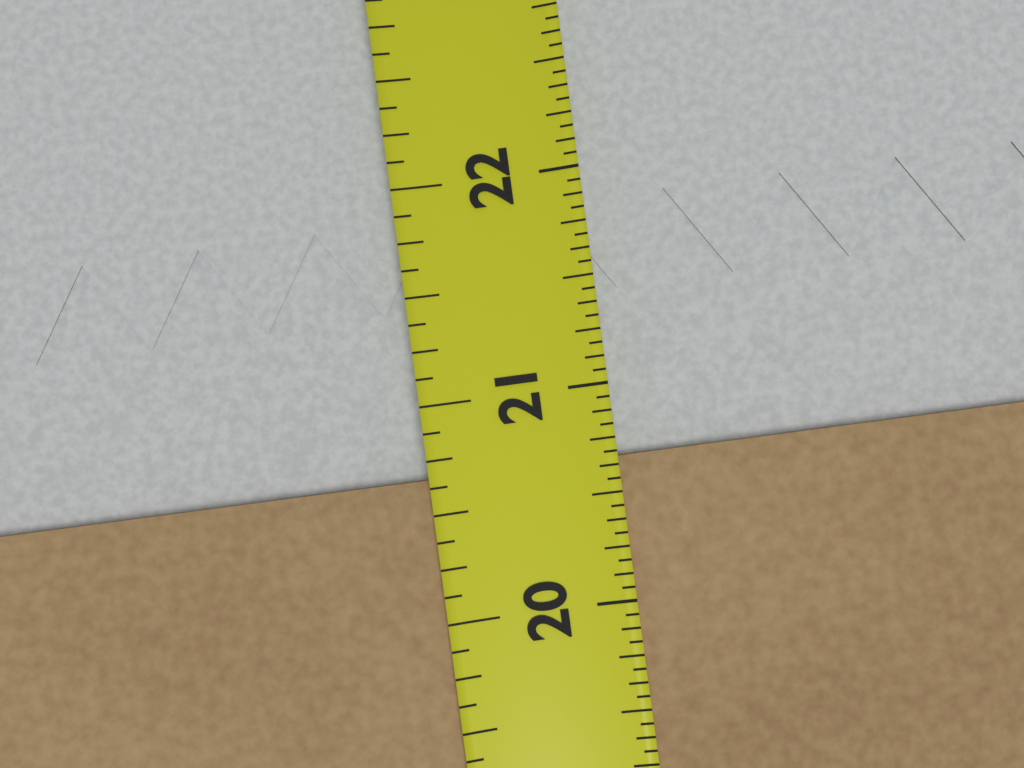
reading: 20.6875 in
